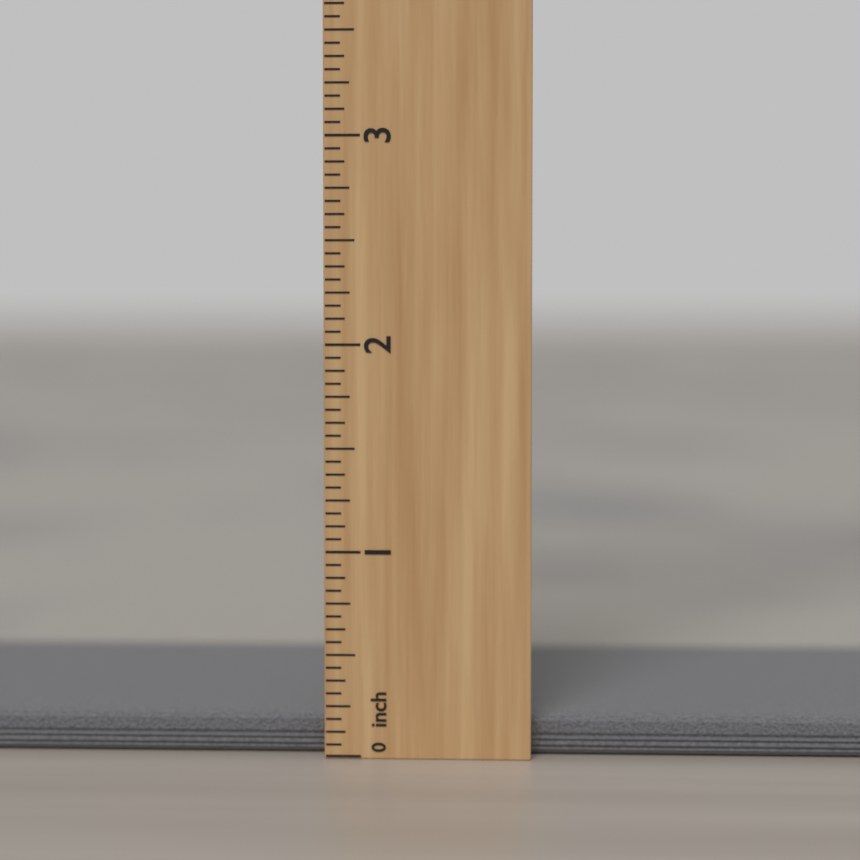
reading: 0.1875 inch
